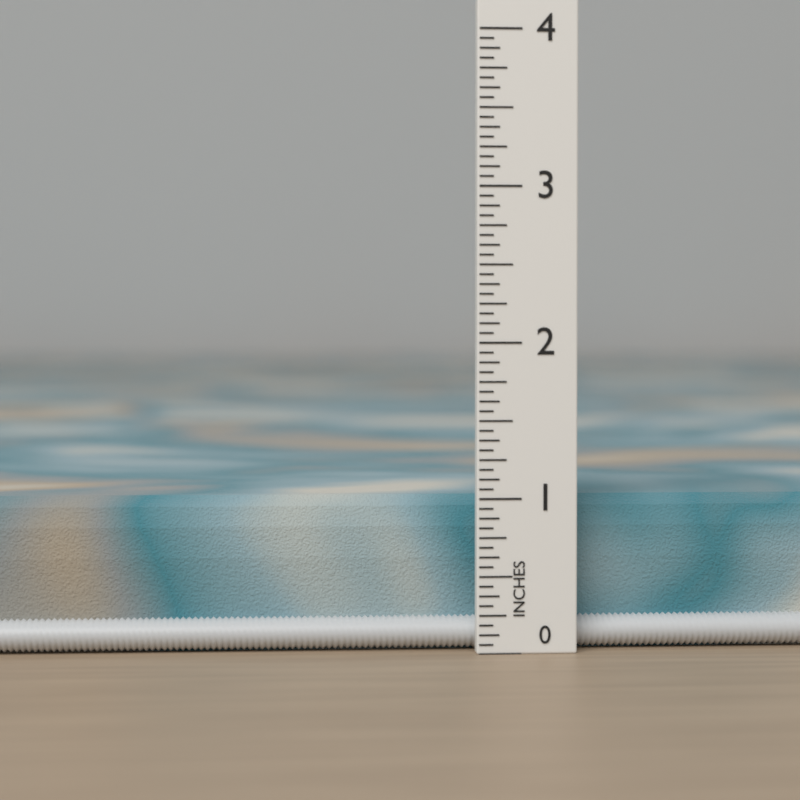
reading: 1.0000 in
